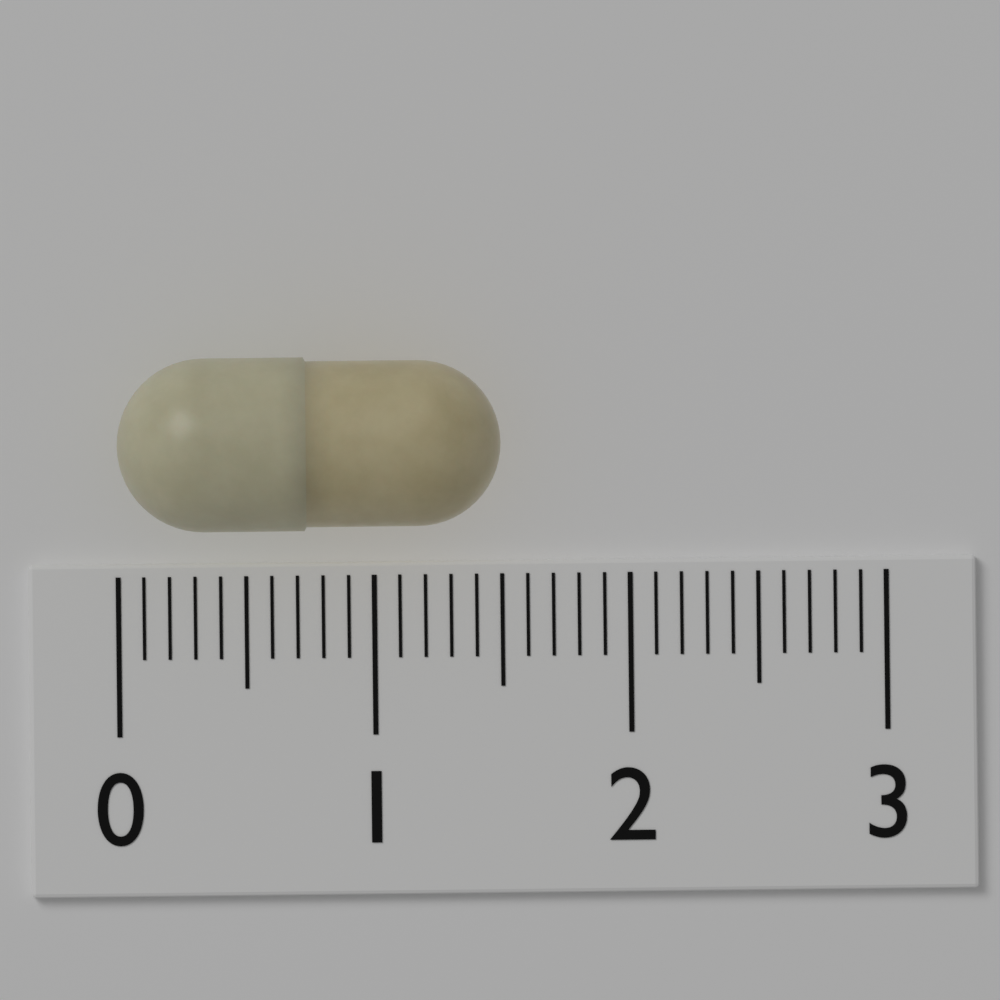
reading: 1.5 (no unit)
